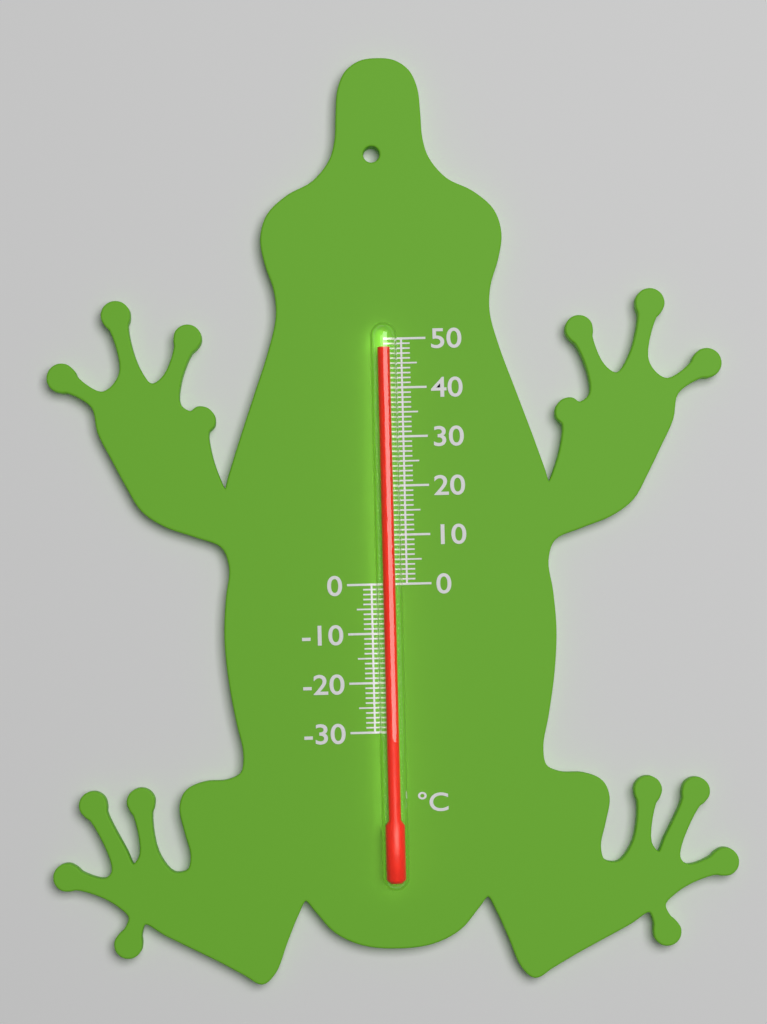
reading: 48 °C
